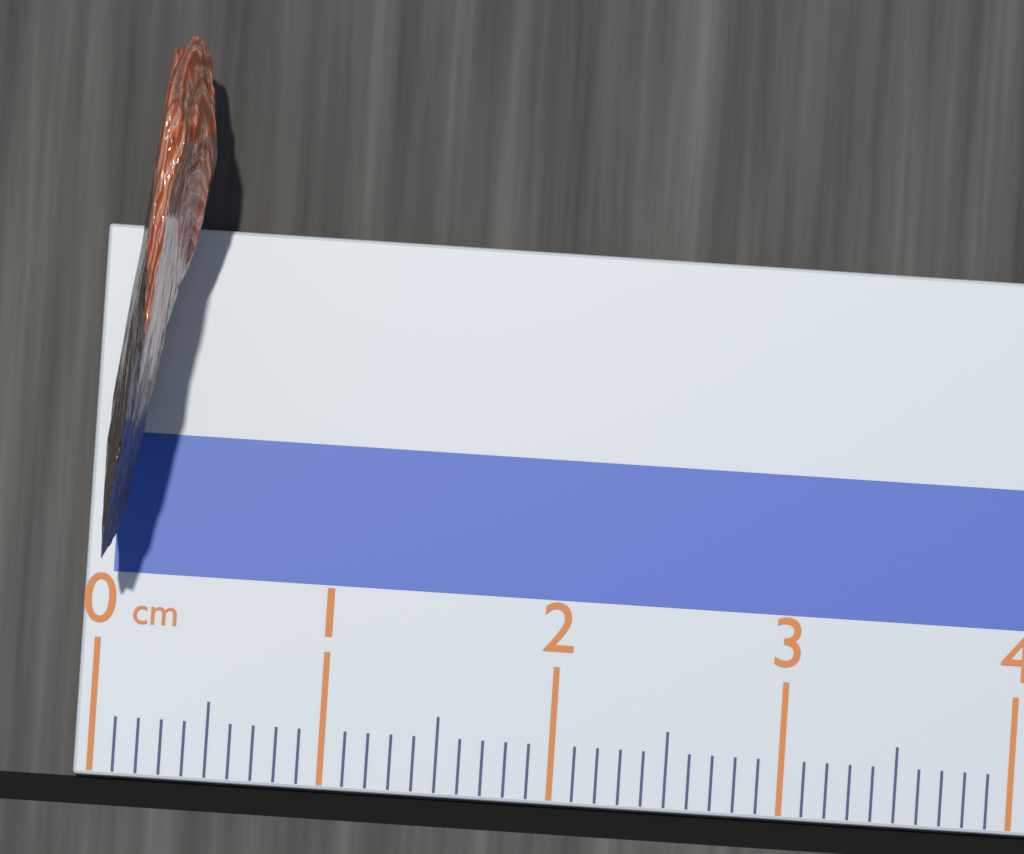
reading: 0.4 cm
